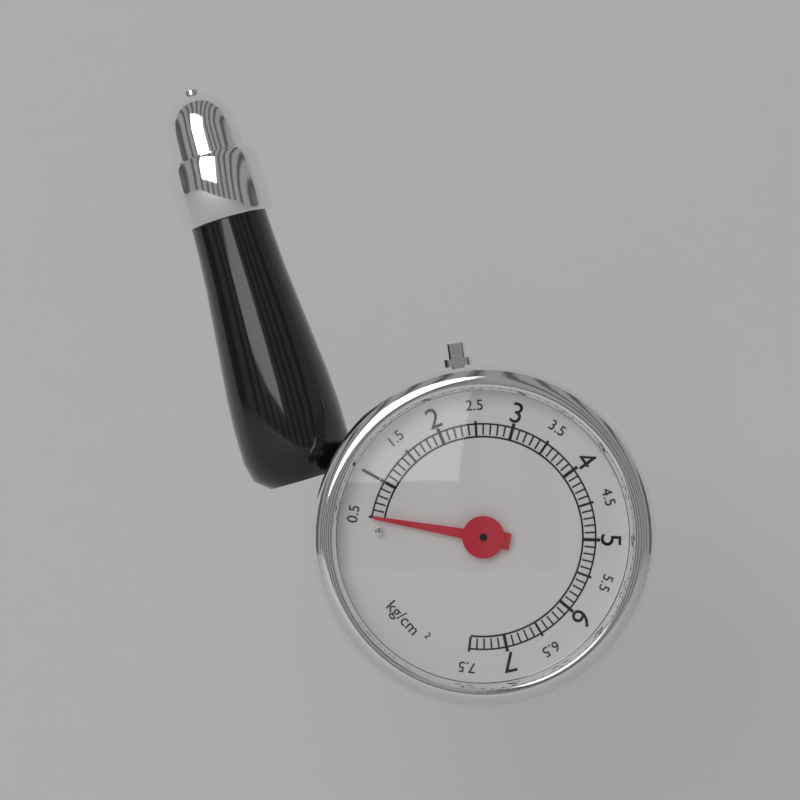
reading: 0.5 kg/cm²
